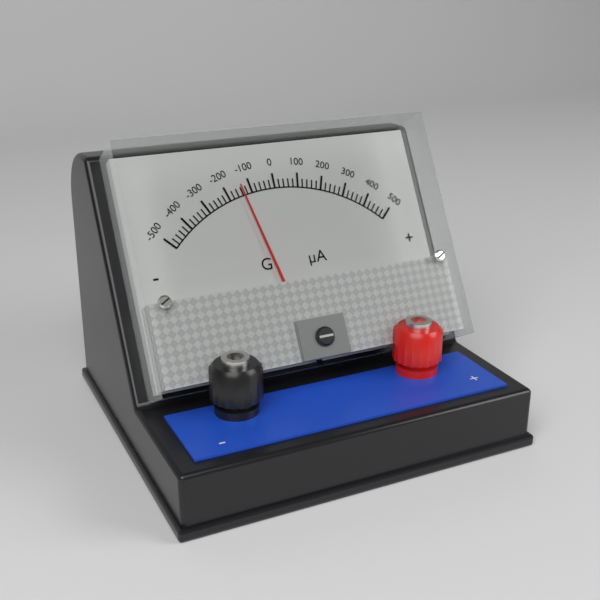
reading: -140 µA
